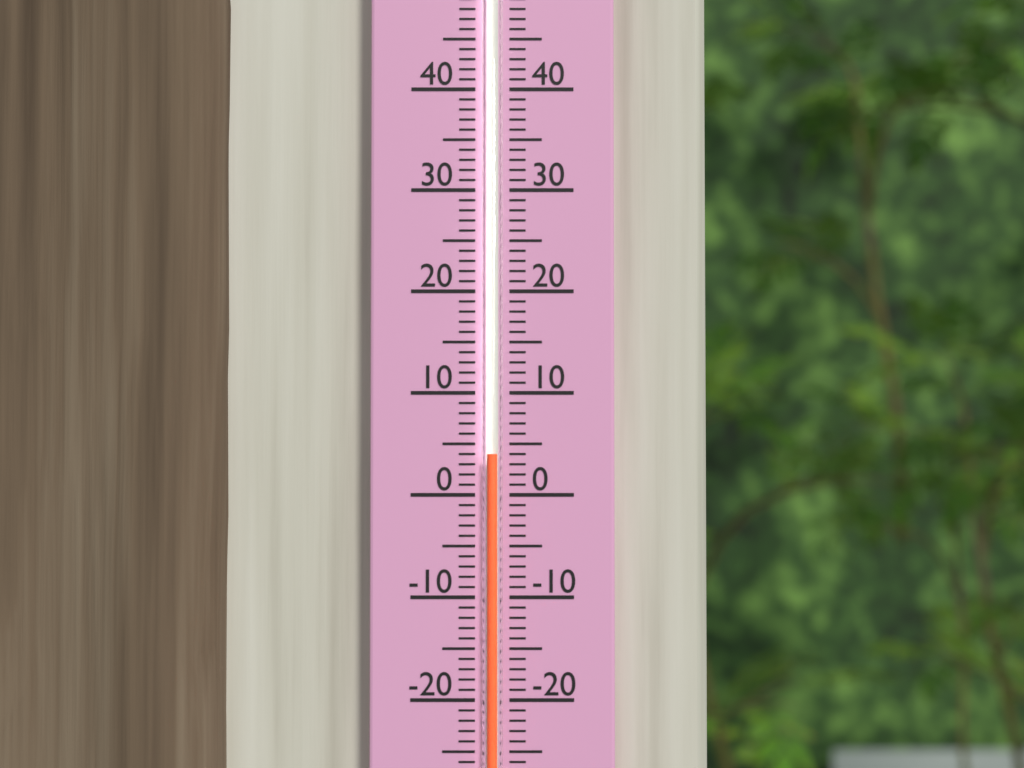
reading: 4 (no unit)
